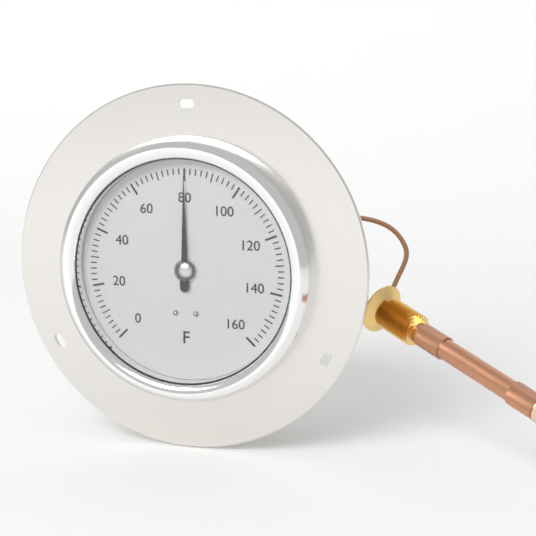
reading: 80 °F
